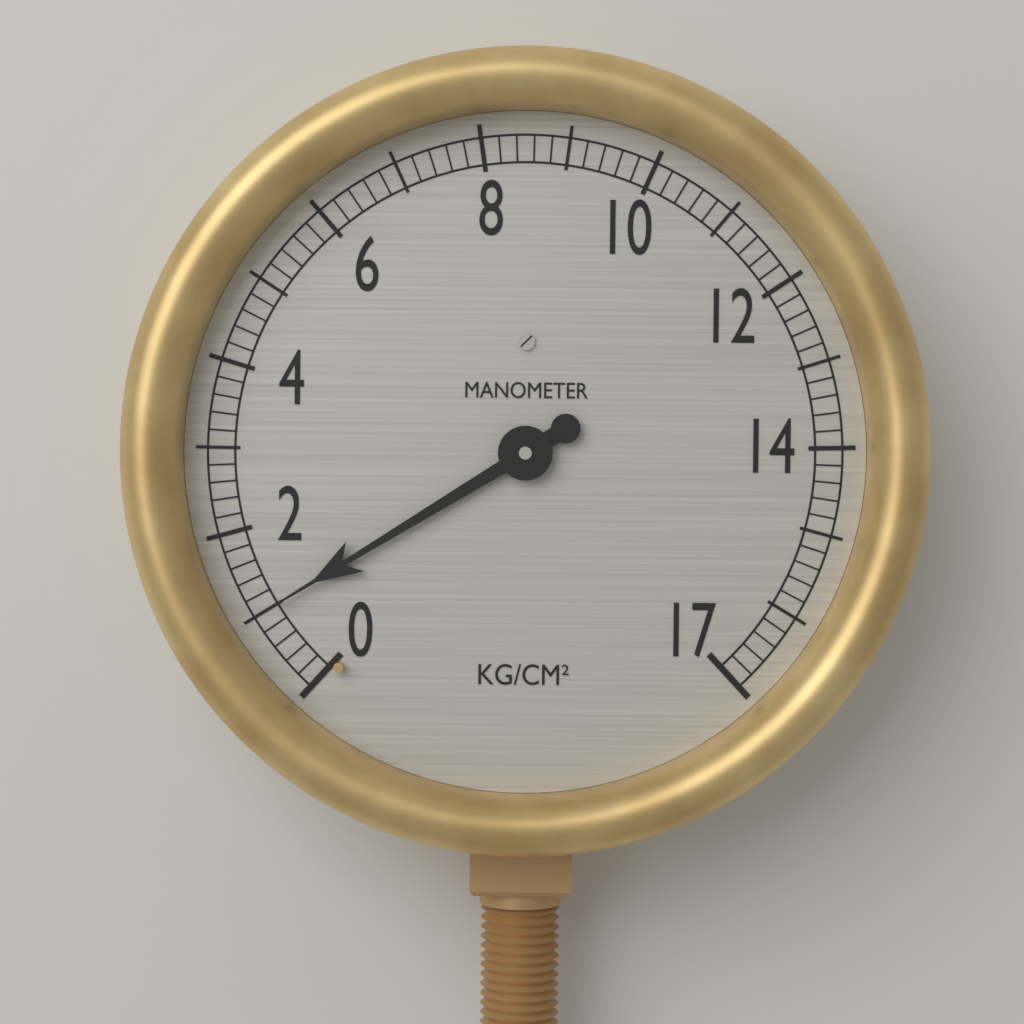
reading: 1.0 kg/cm²
